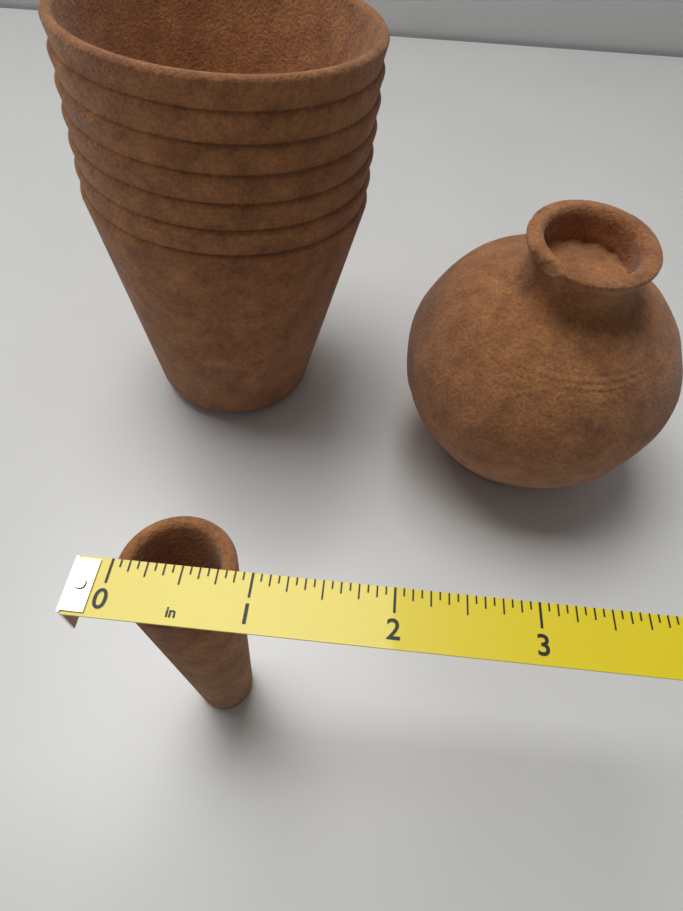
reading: 0.8750 in
